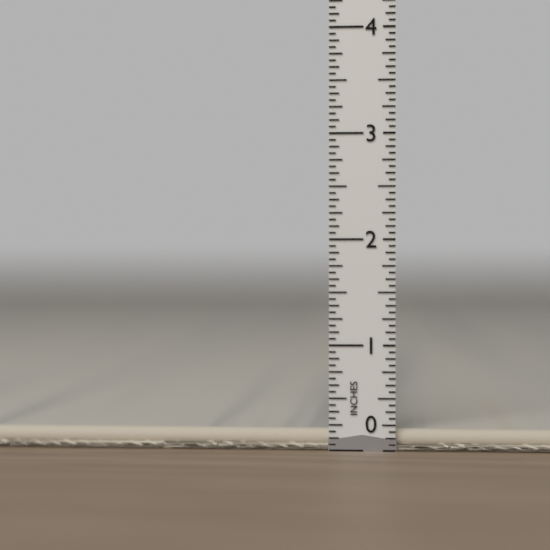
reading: 0.1875 in
